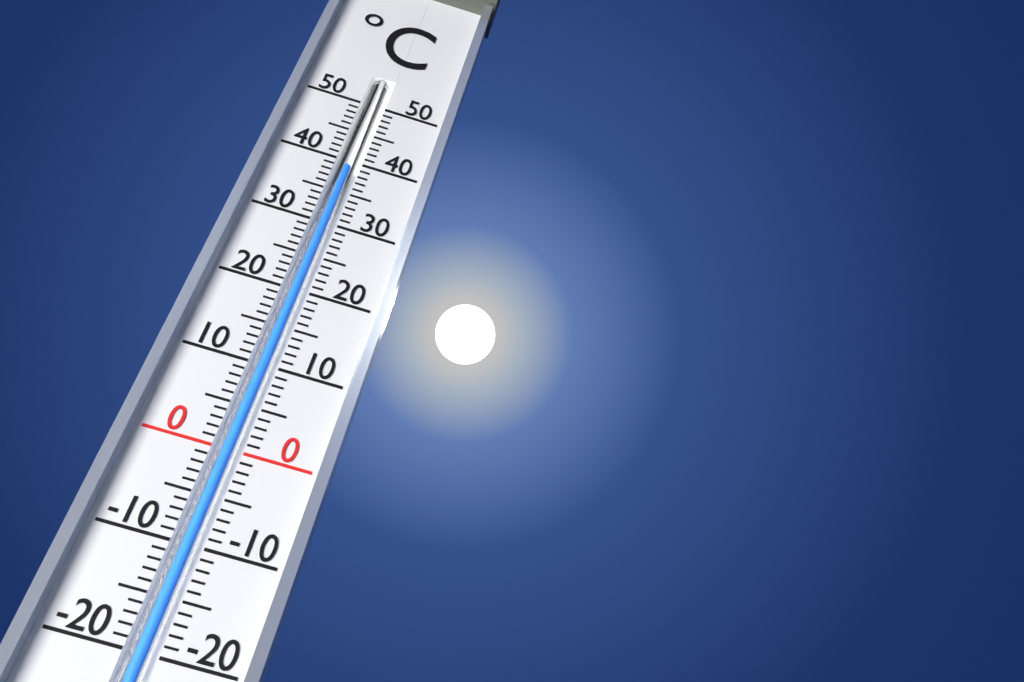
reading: 39 °C
